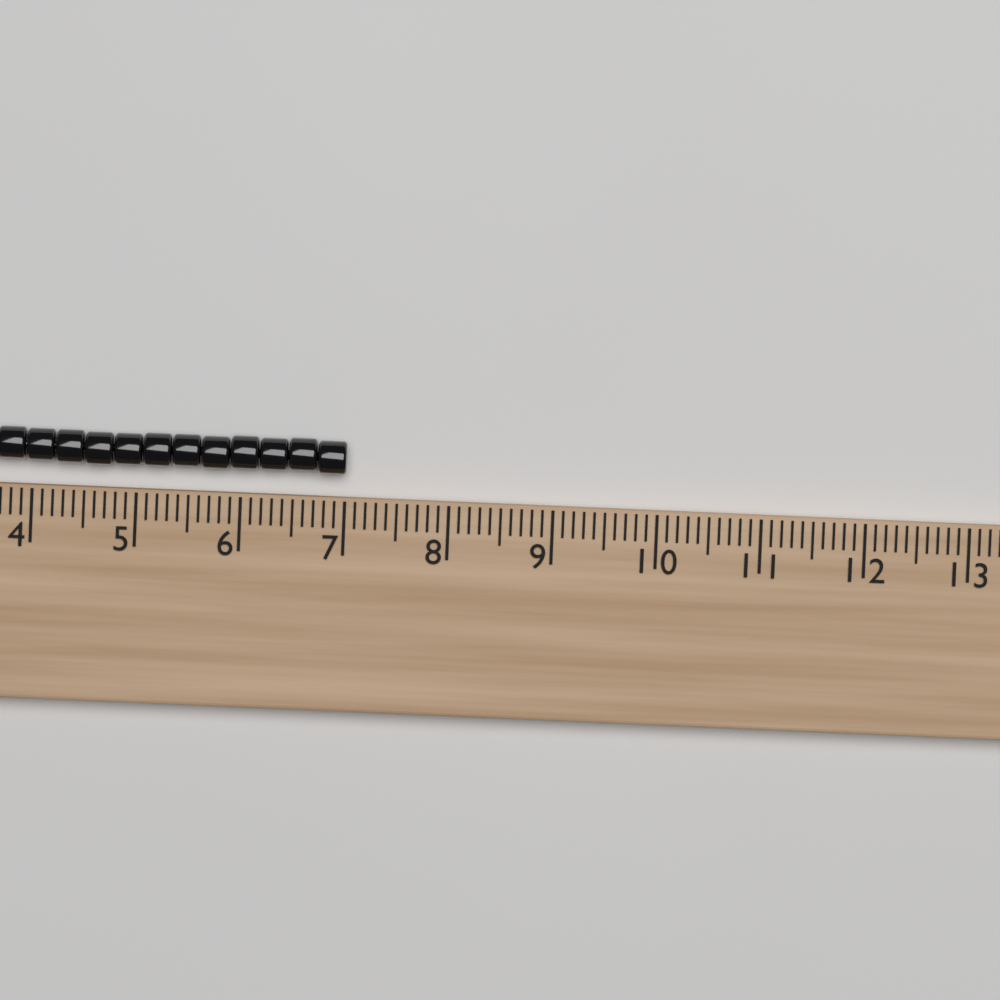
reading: 7.0 (no unit)
